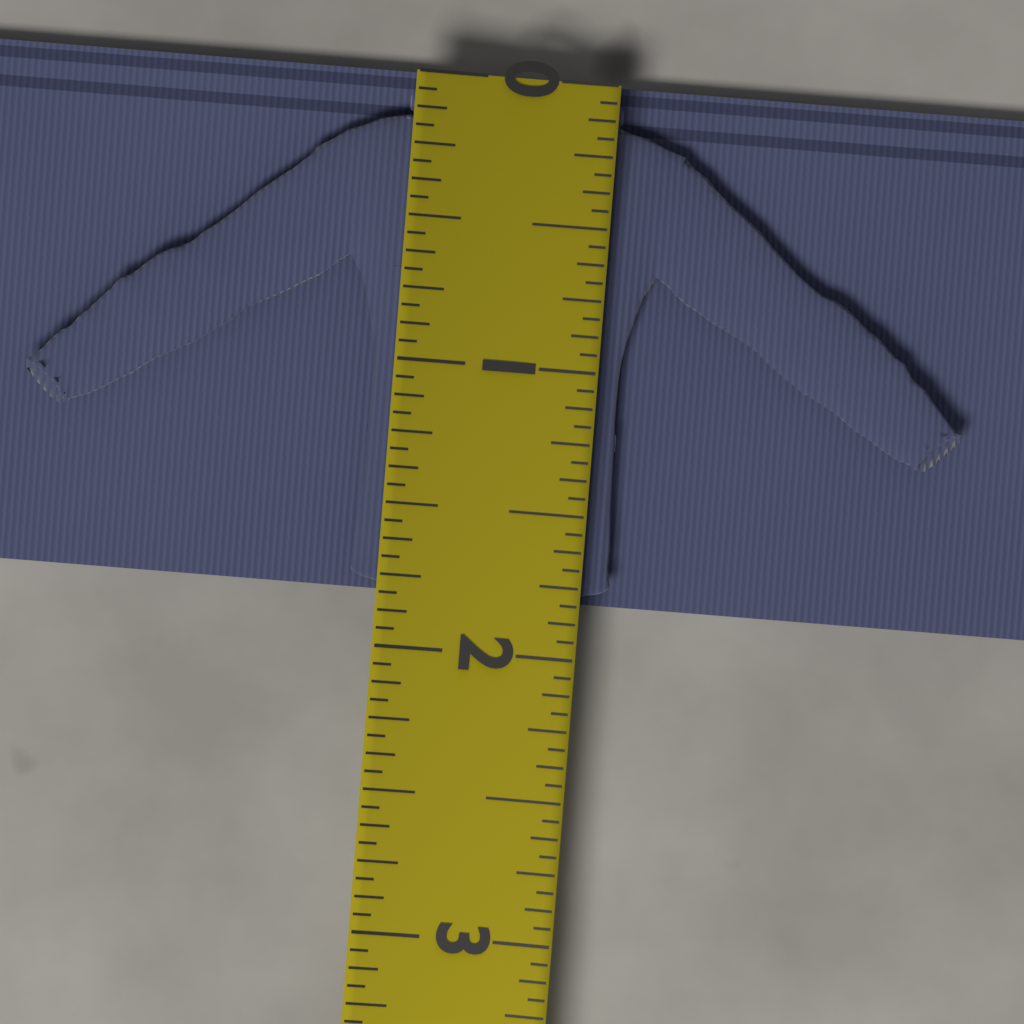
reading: 1.8125 (no unit)
